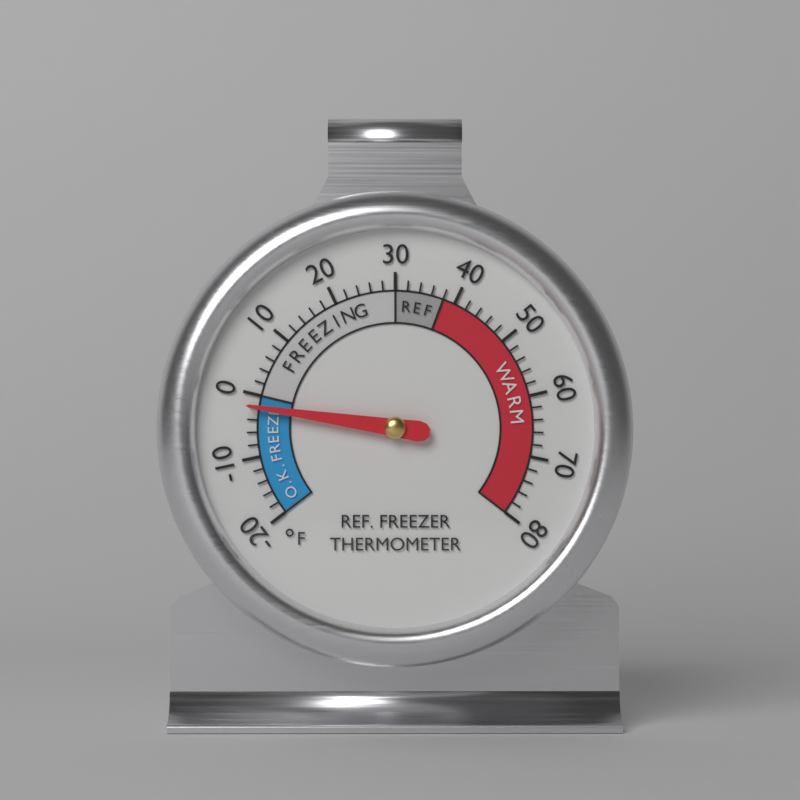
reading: -2 °F
